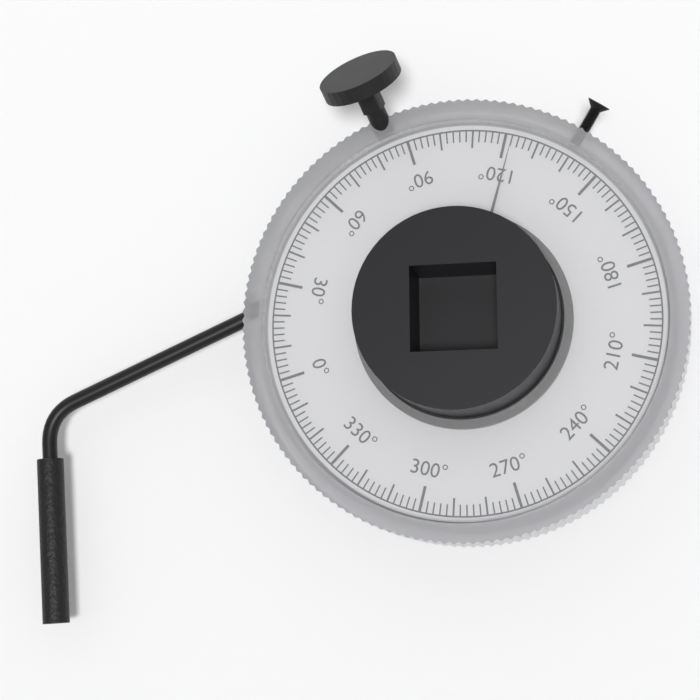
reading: 122 °
